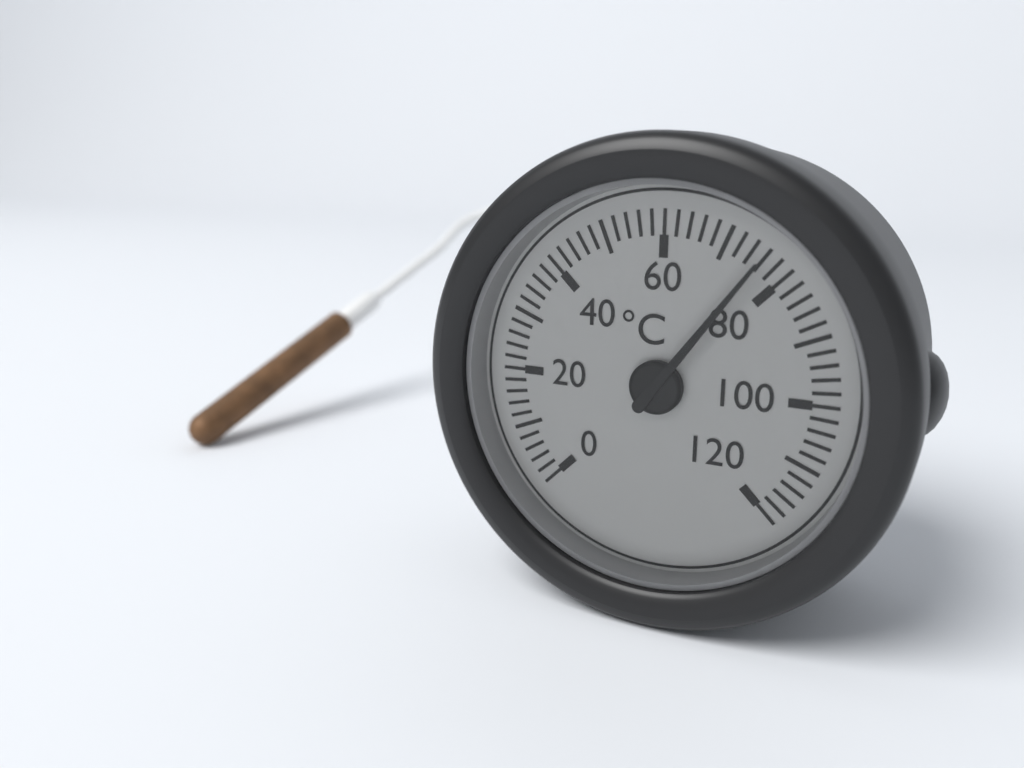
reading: 76 °C
